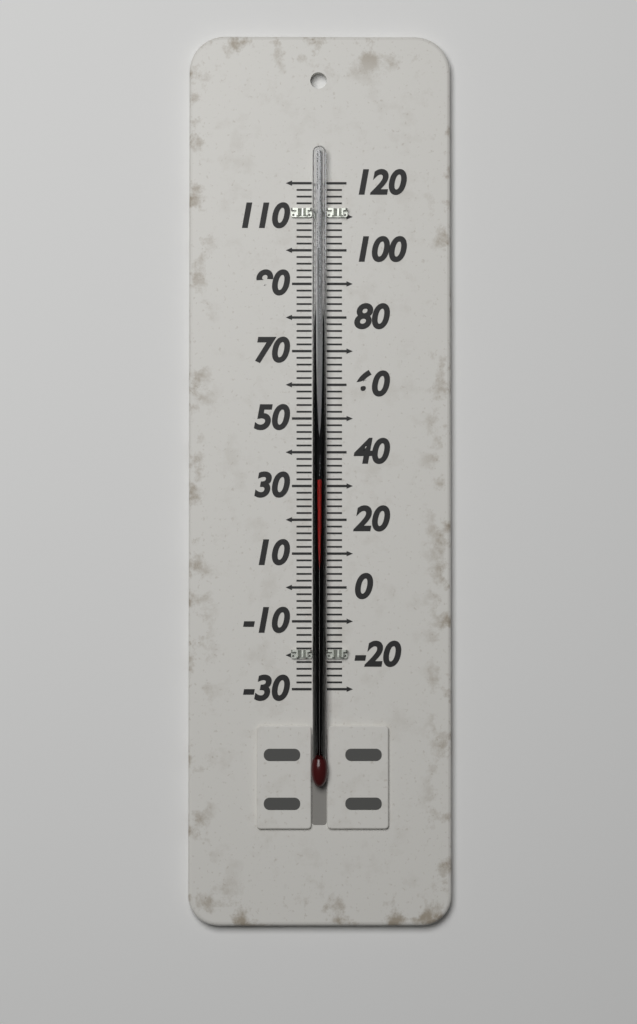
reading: 32 (no unit)
